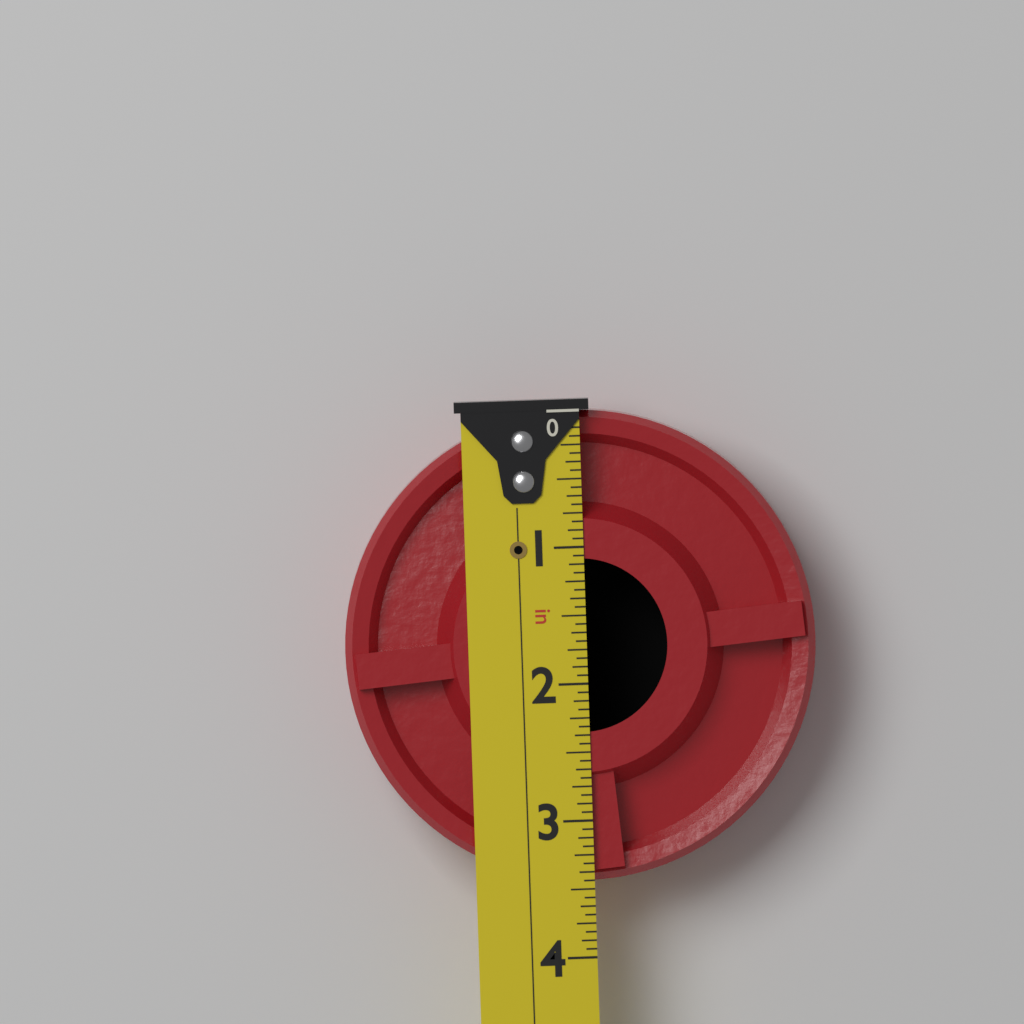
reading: 3.4375 in
